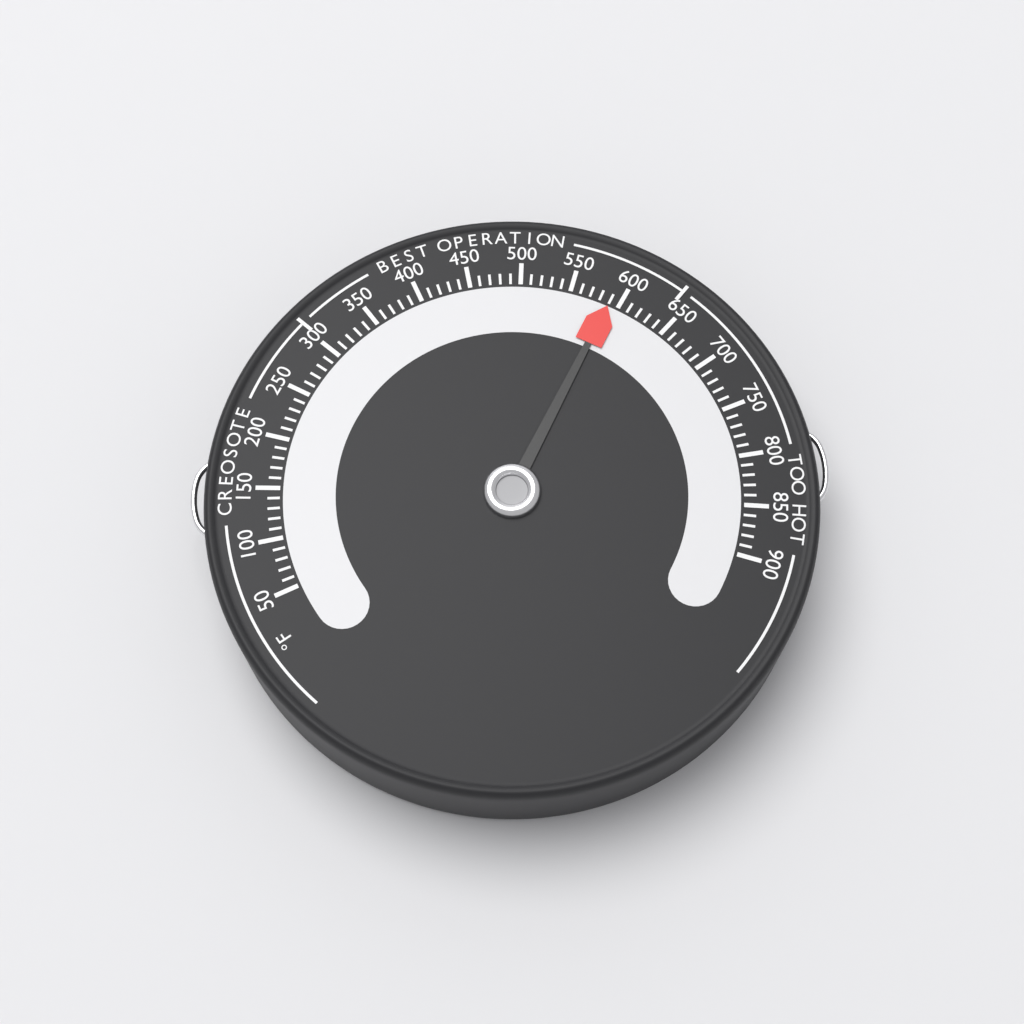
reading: 590 °F
